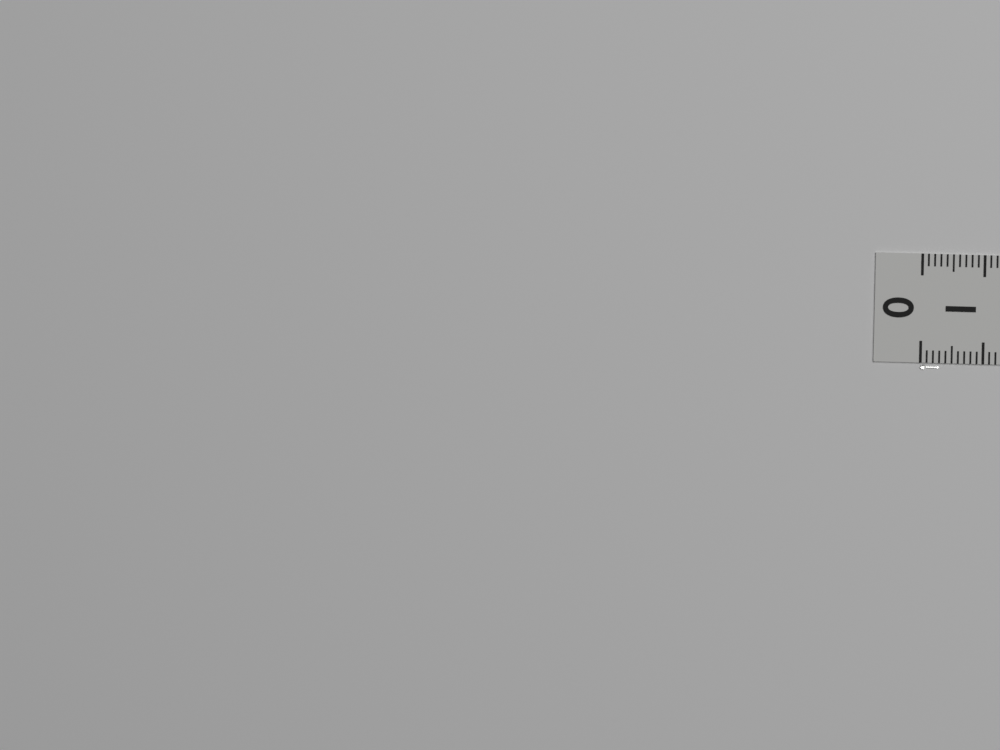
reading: 0.3 (no unit)
